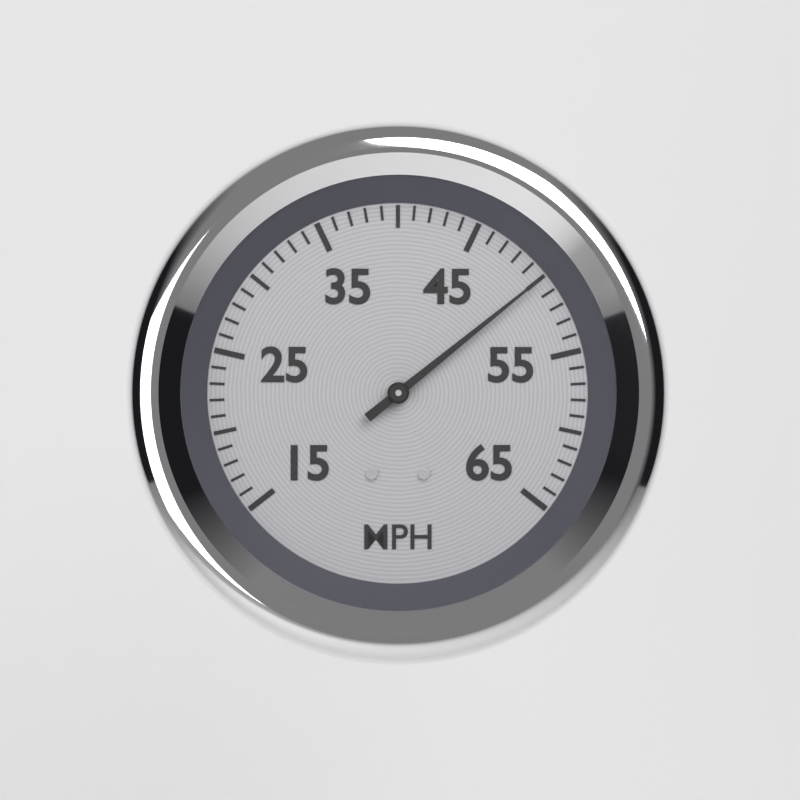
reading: 50 MPH
